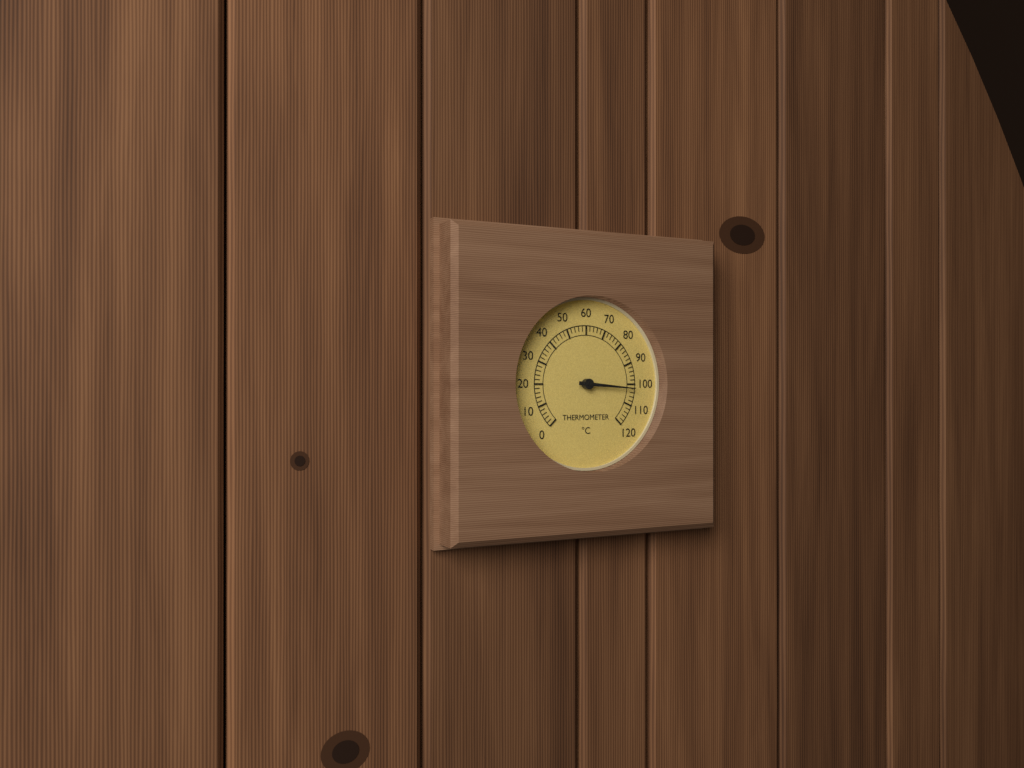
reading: 102 °C
